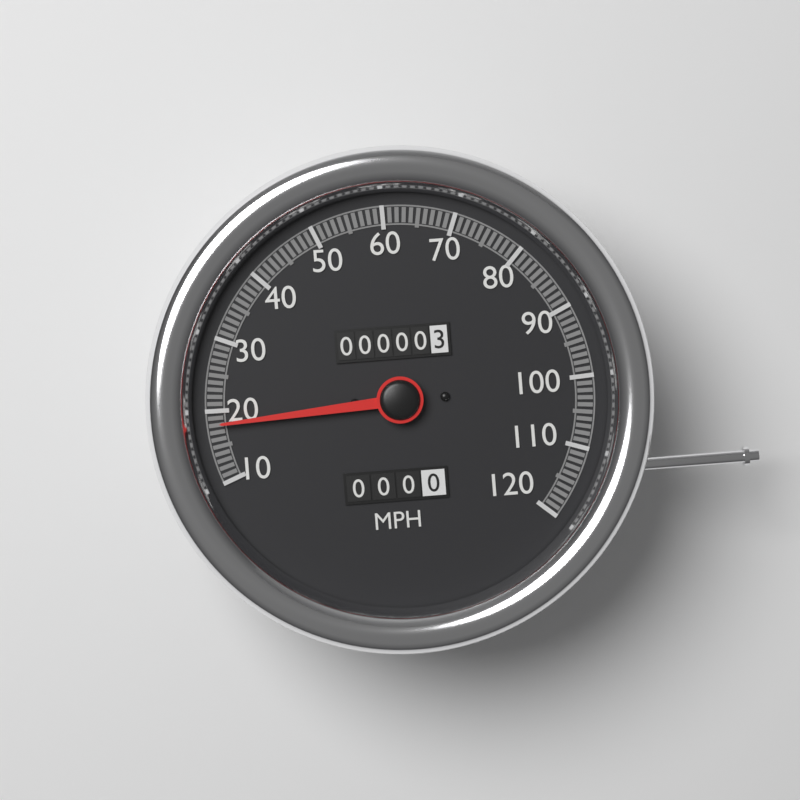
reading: 18 MPH
